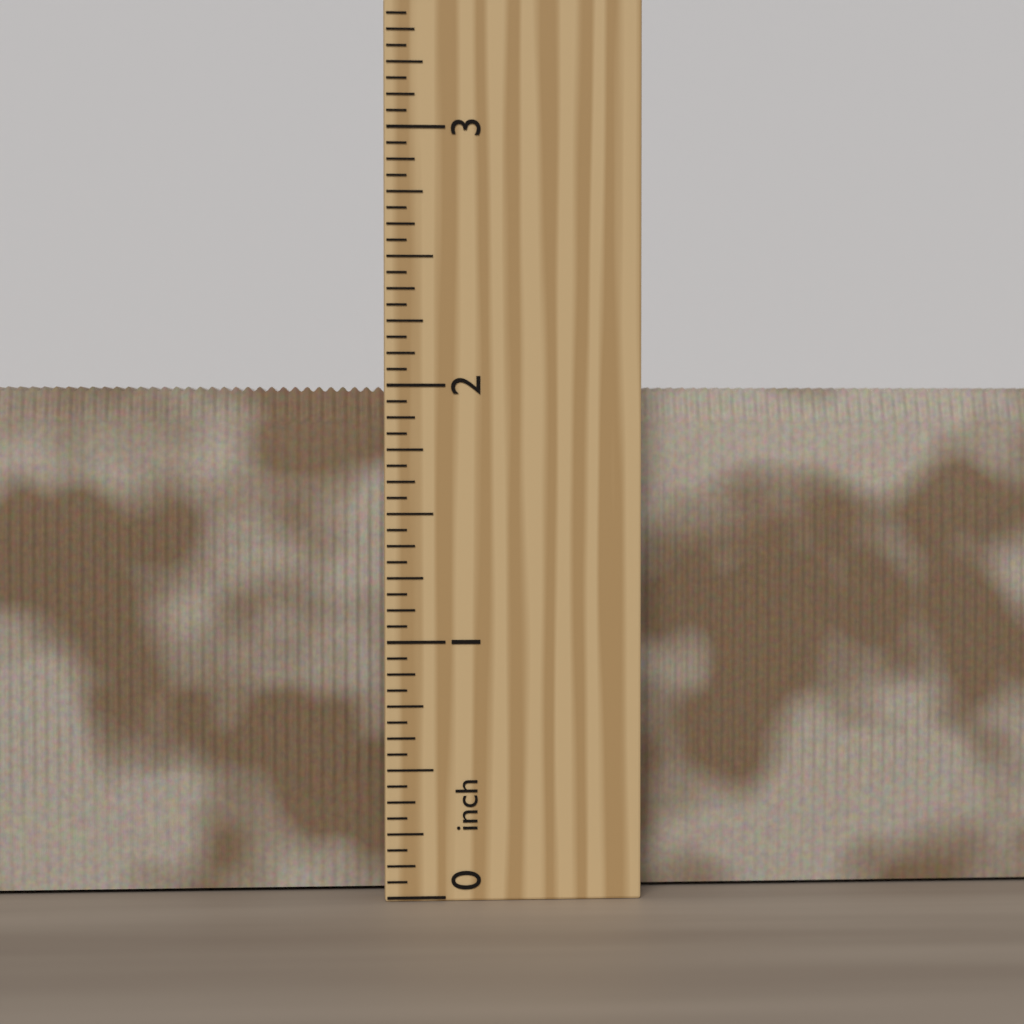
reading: 2.0000 inch
